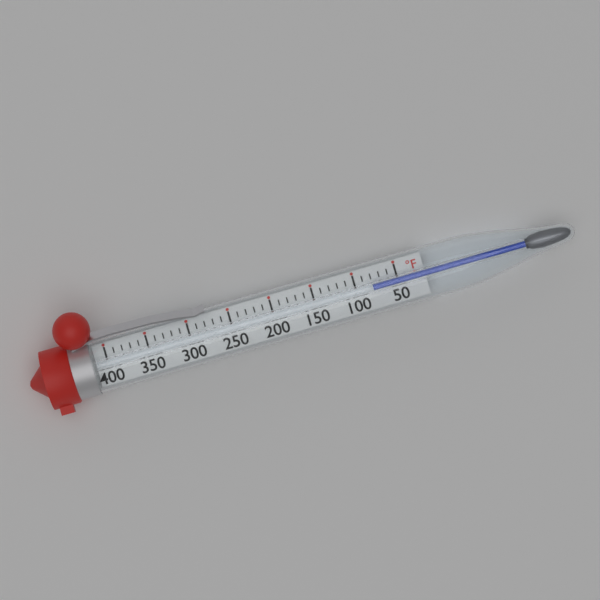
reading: 80 °F
